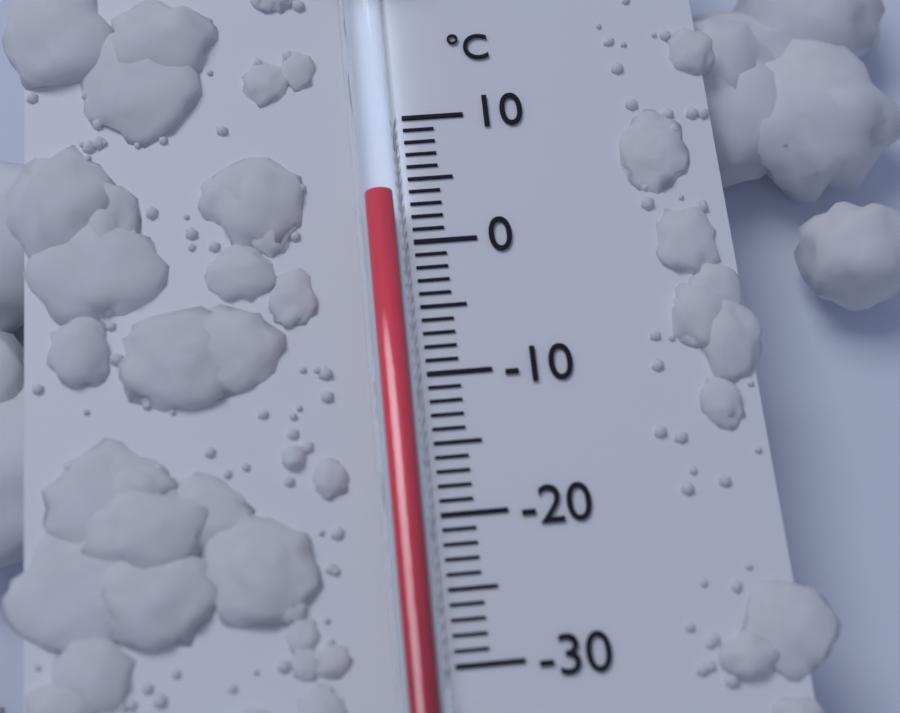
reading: 3 °C
